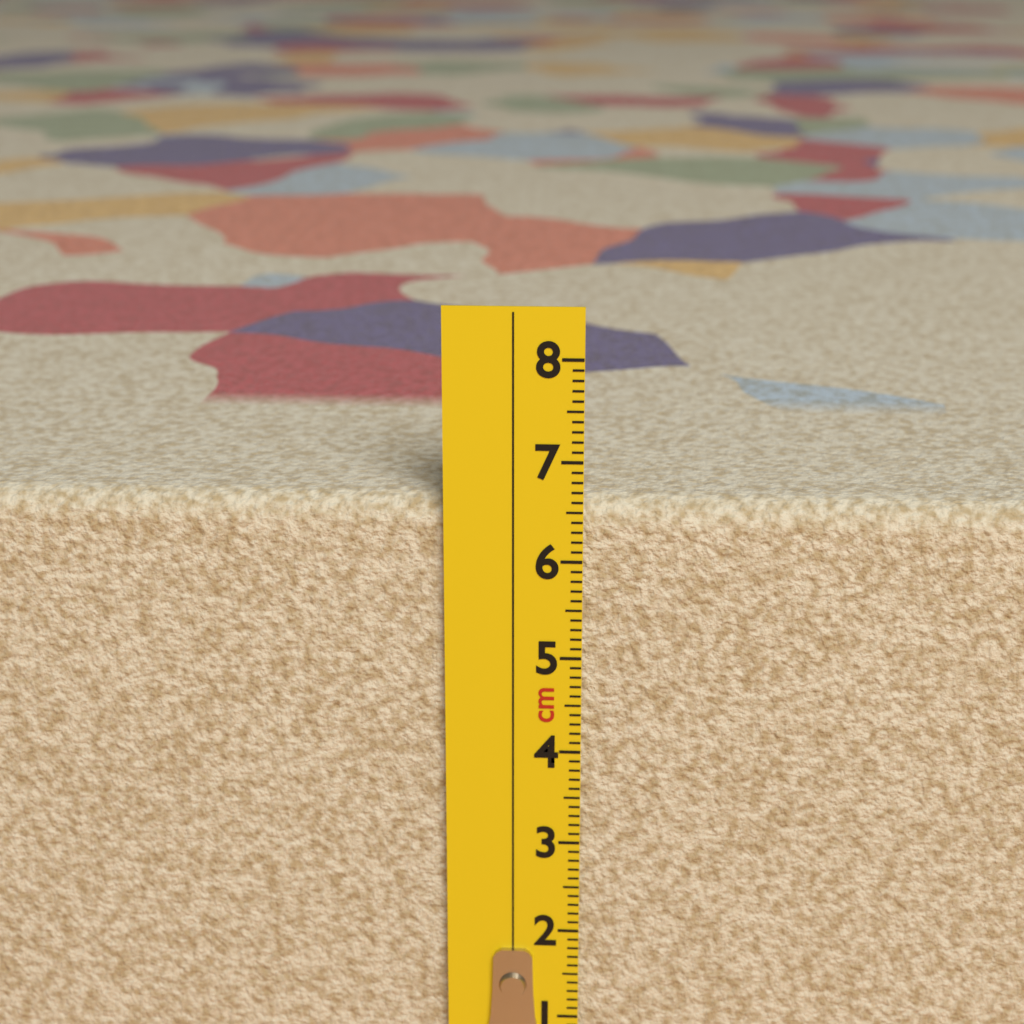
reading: 6.6 cm
